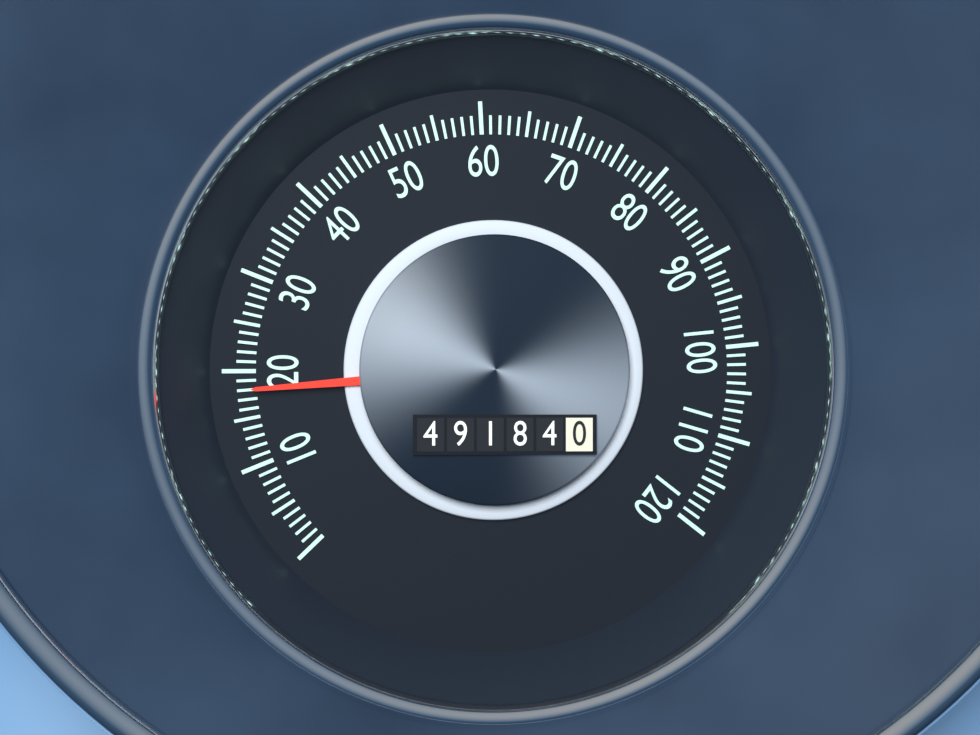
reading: 18 (no unit)
